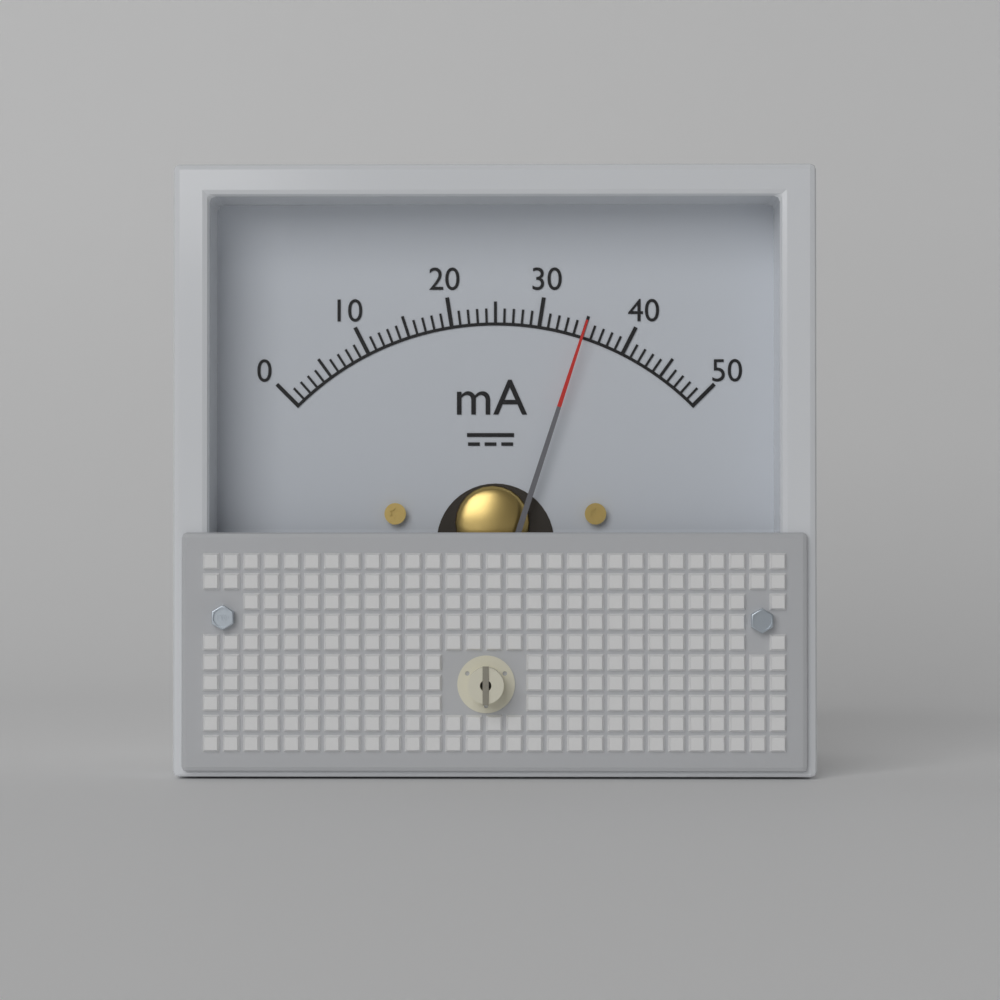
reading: 35 mA
